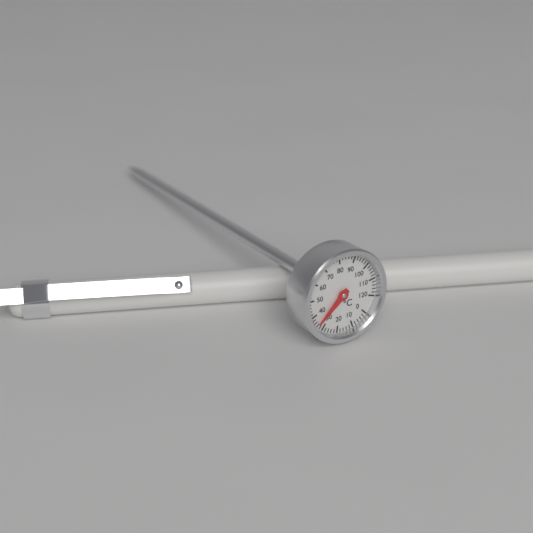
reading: 34 °C
